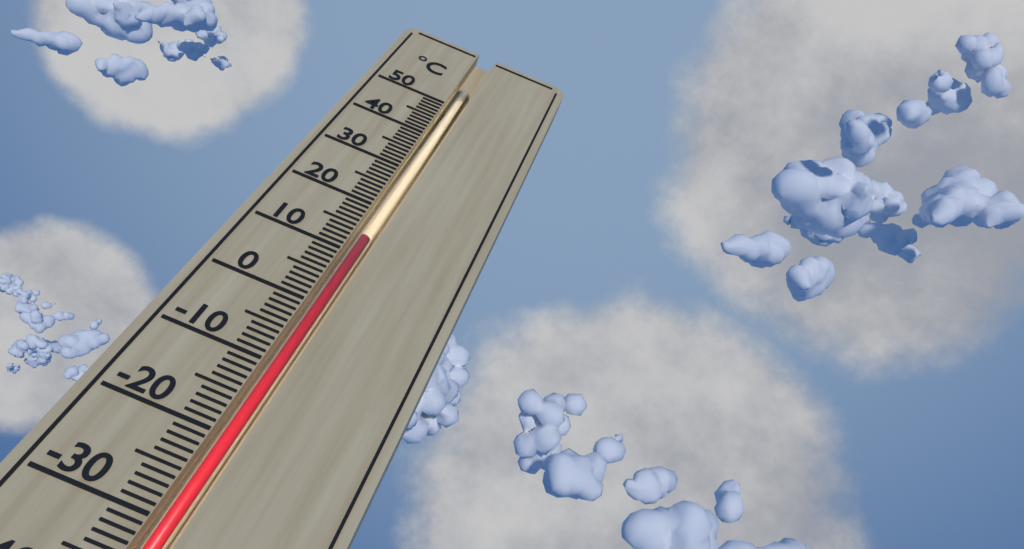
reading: 14 °C
